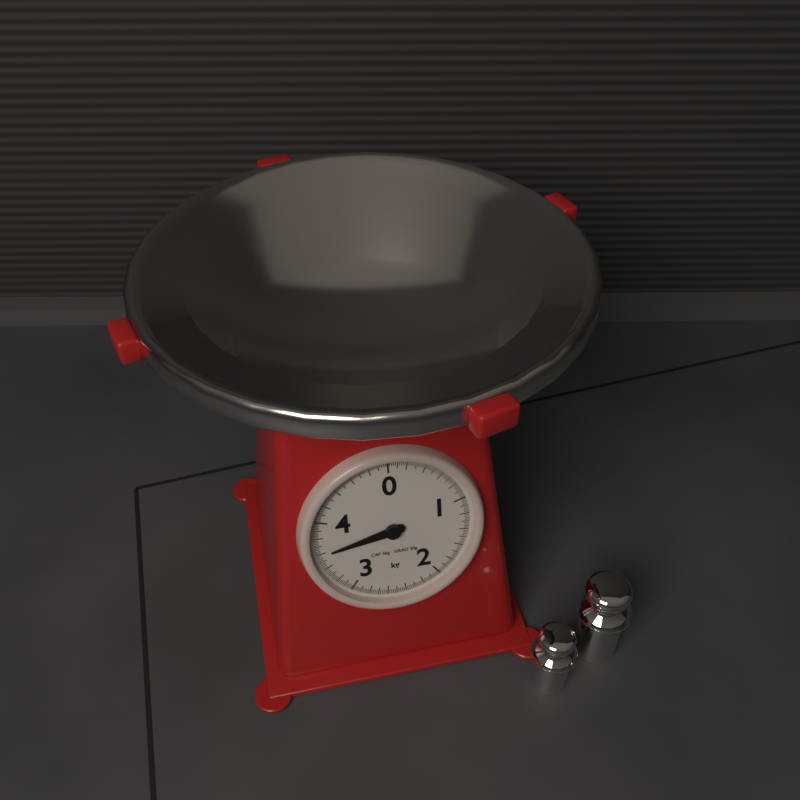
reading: 3.58 kg
